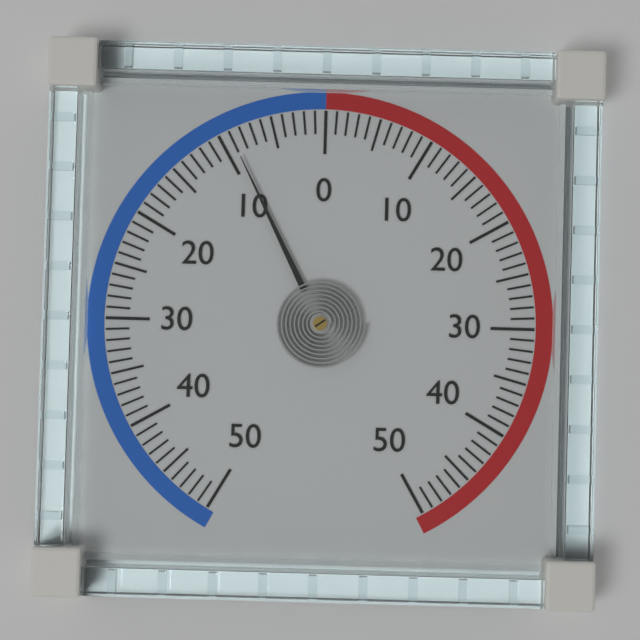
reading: -9 (no unit)
